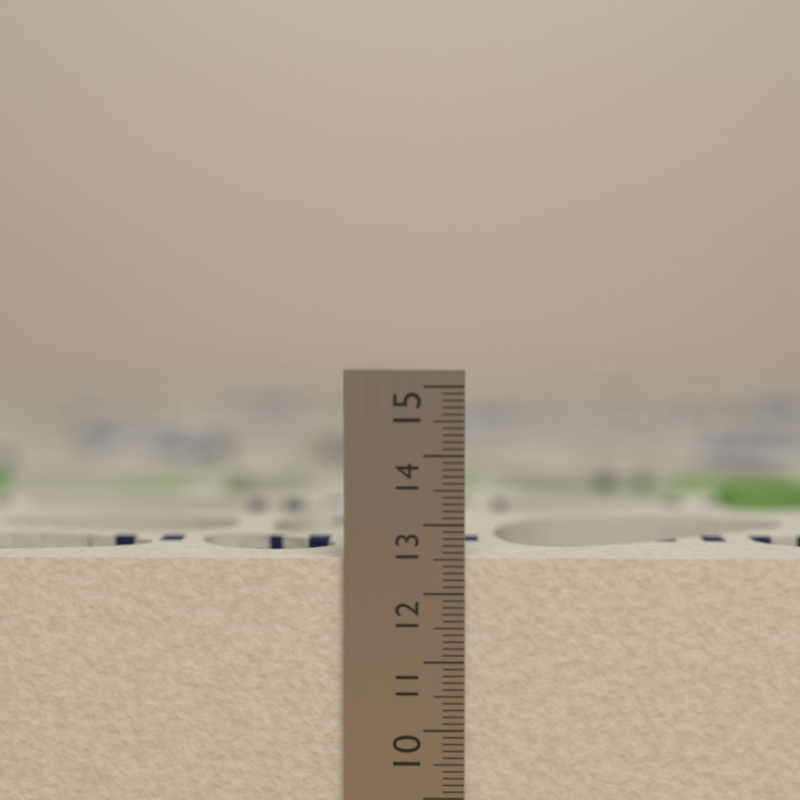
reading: 12.5 cm
